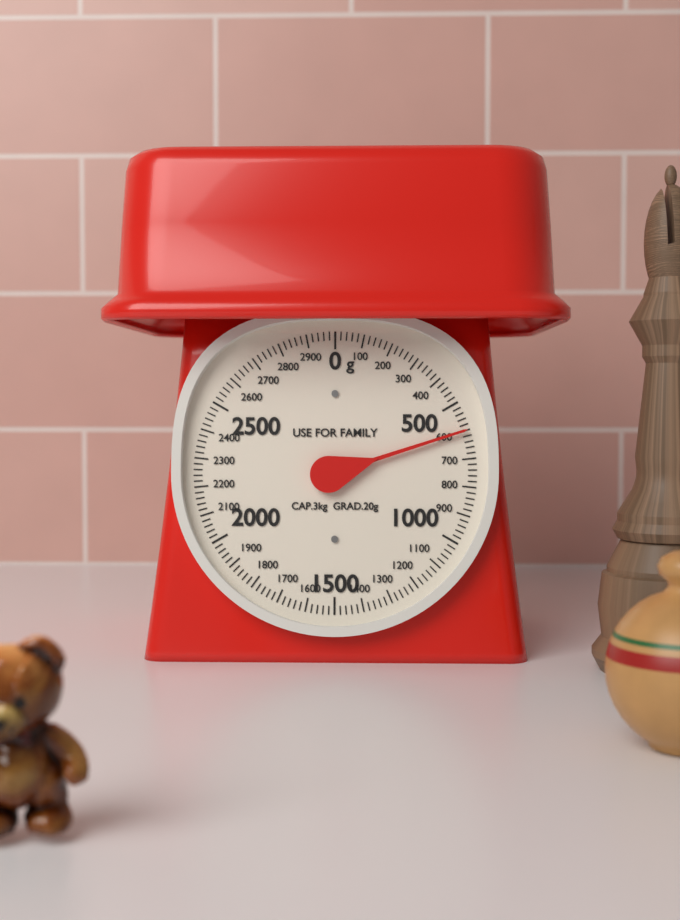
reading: 600 g
